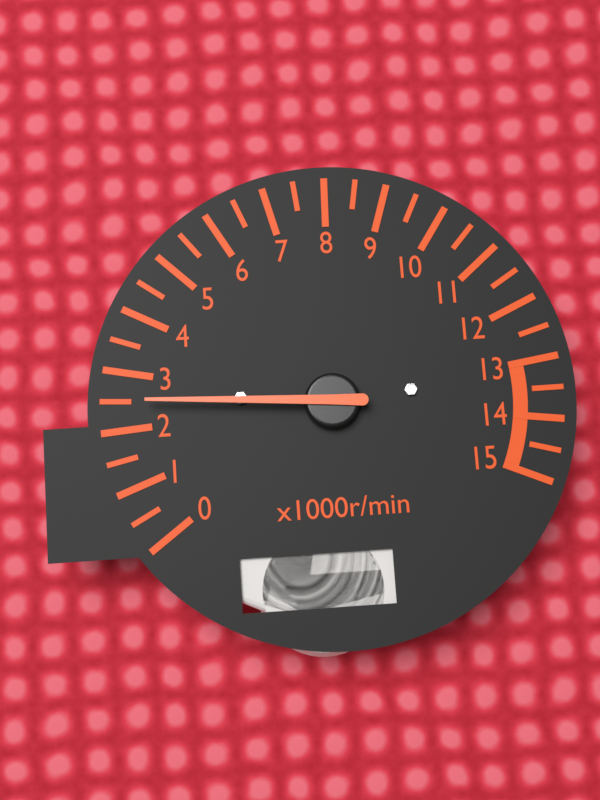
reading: 2.5 x1000r/min
